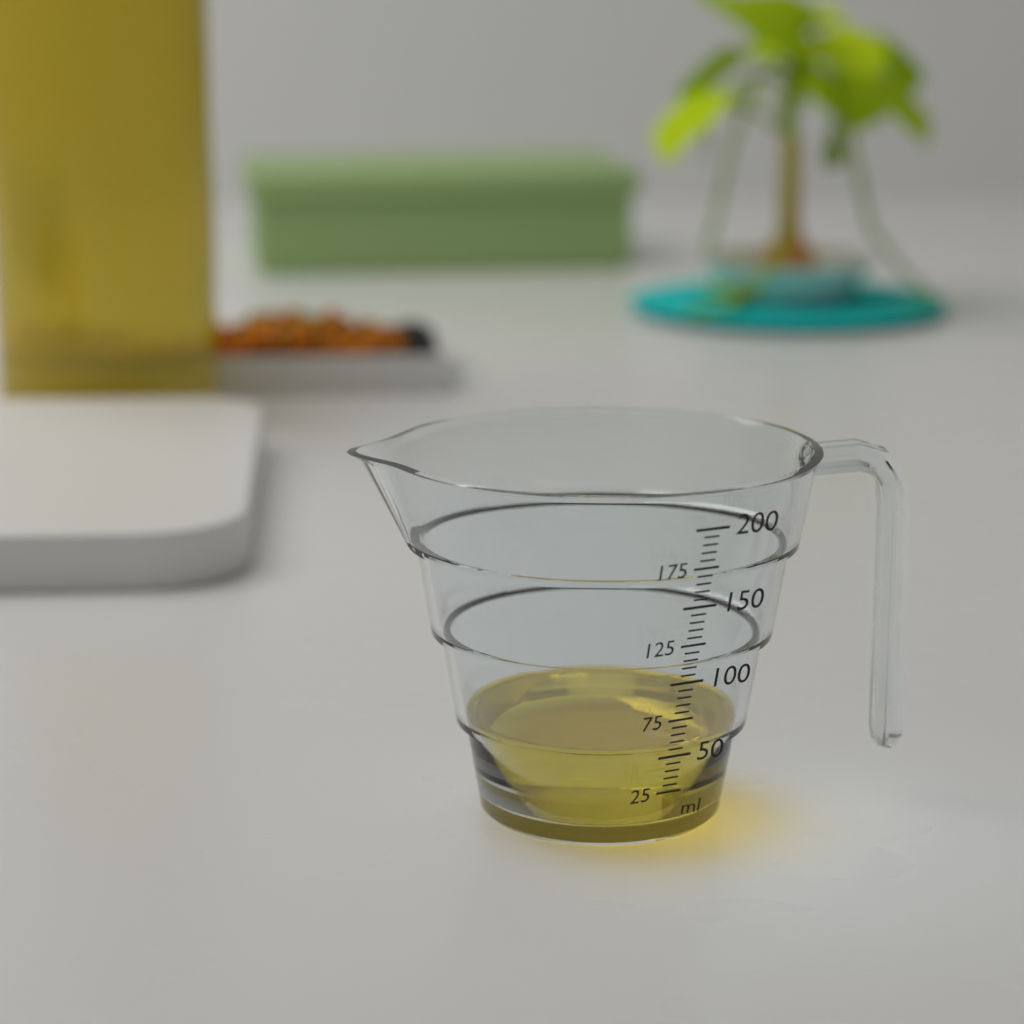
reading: 55 ml
